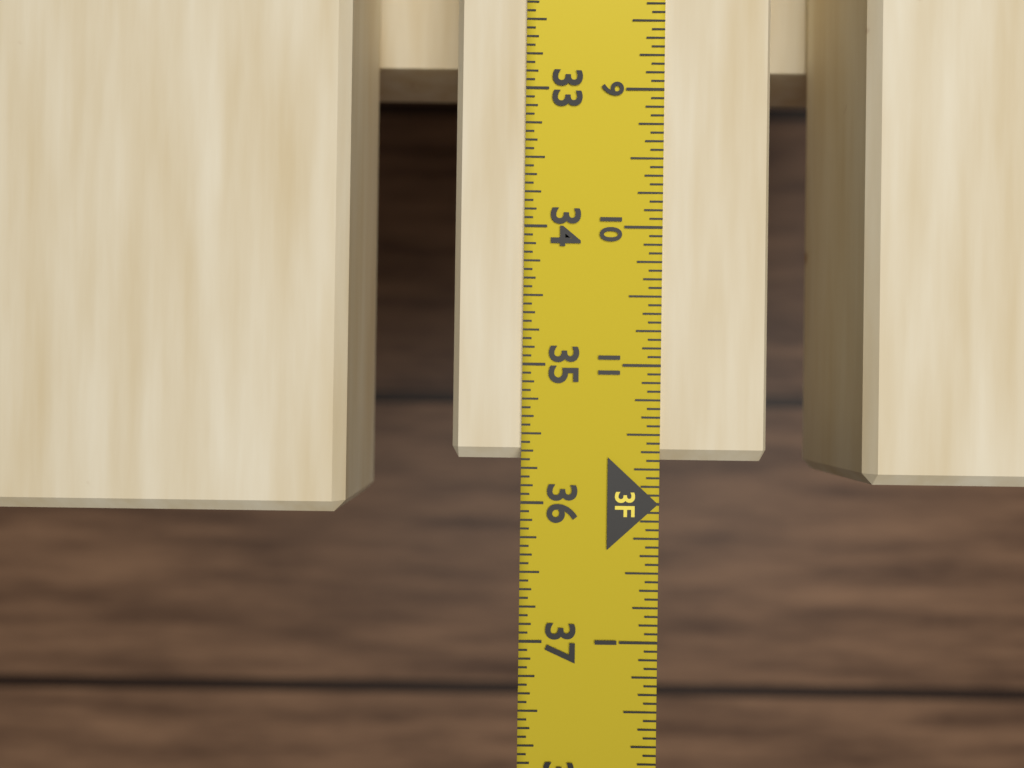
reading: 35.6875 in
